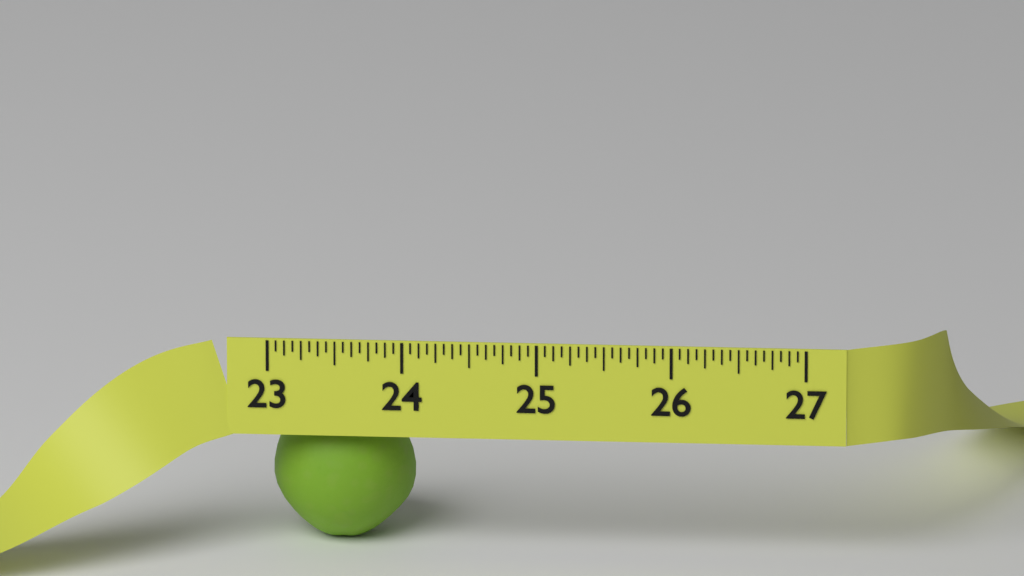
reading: 24.0625 (no unit)
